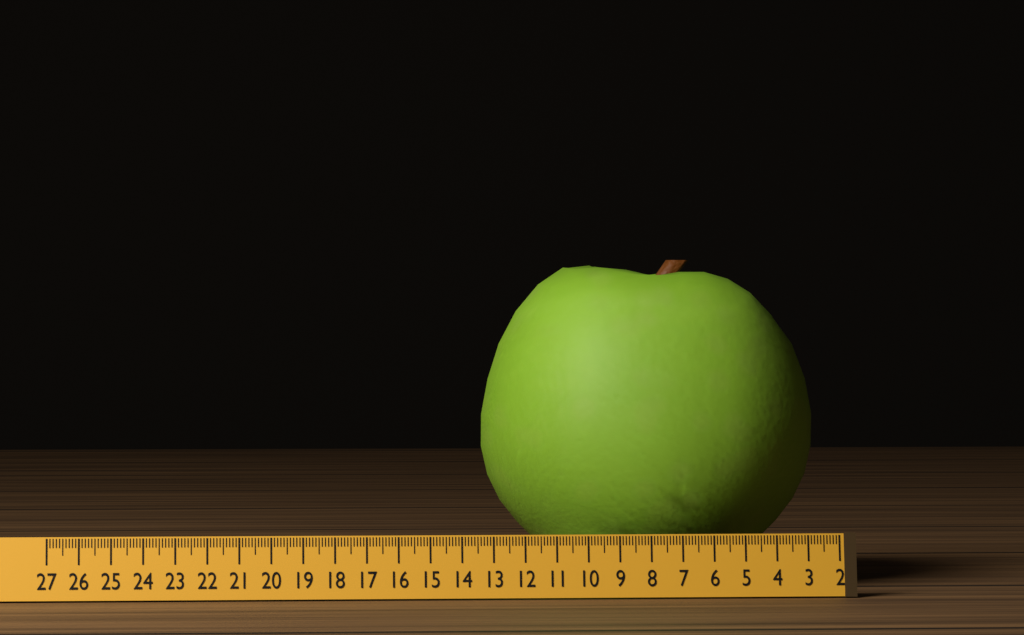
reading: 13.0 (no unit)
